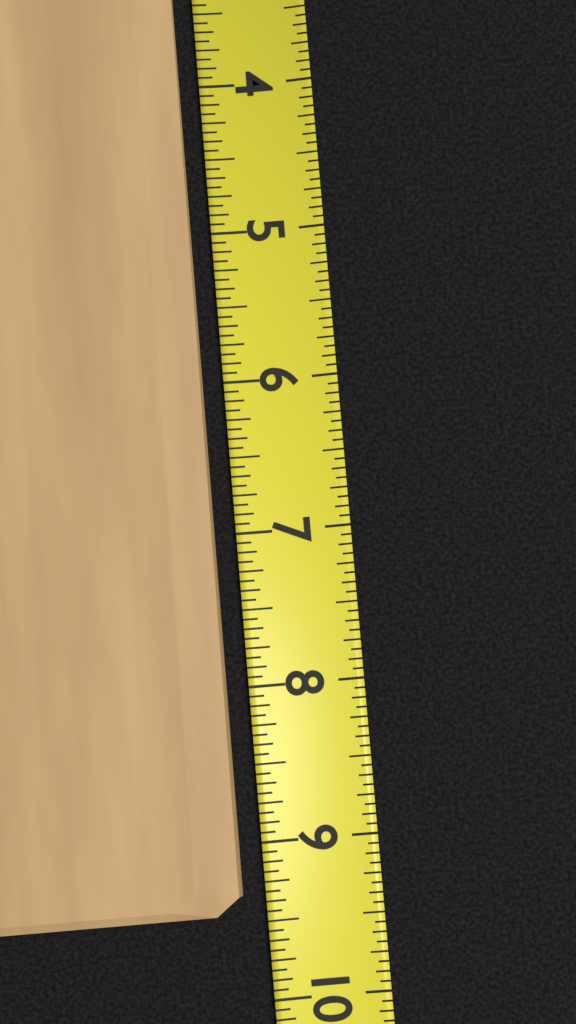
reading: 9.4375 (no unit)
